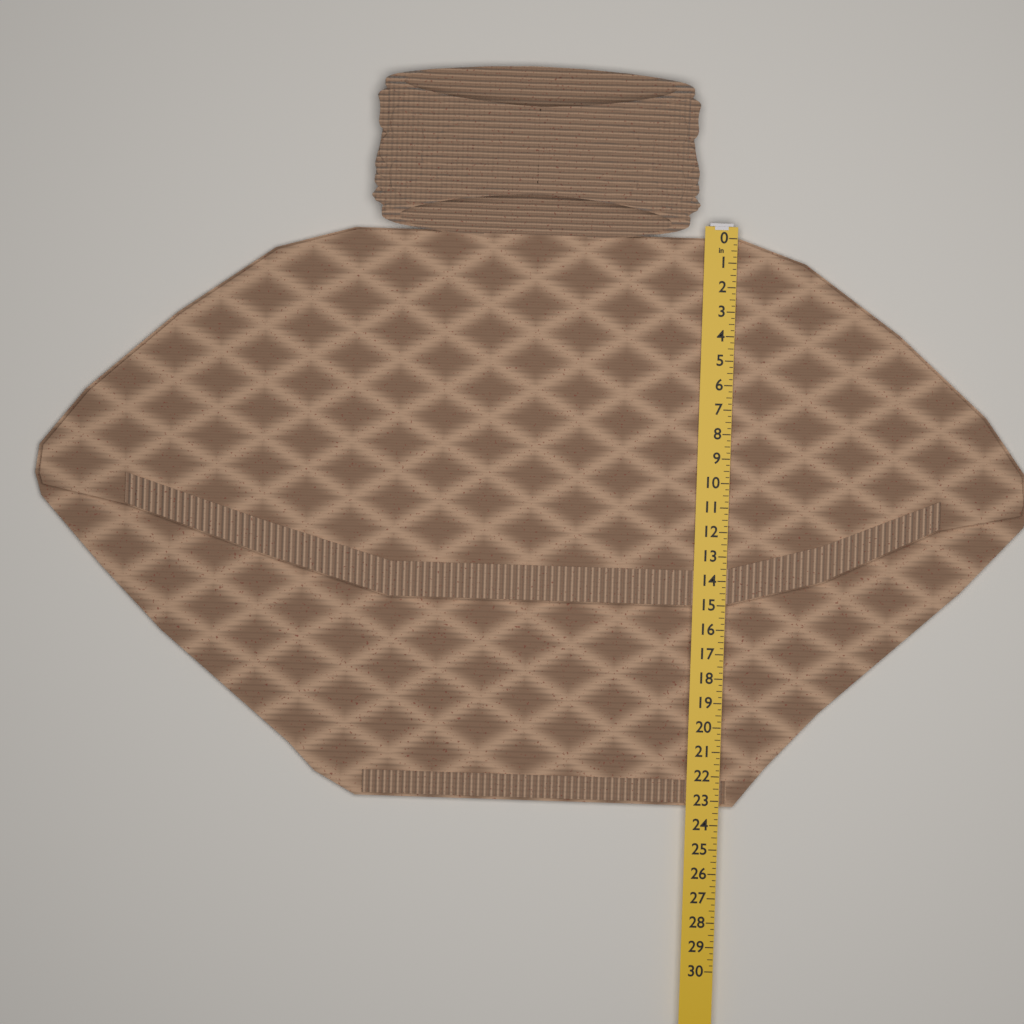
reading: 23.25 in
